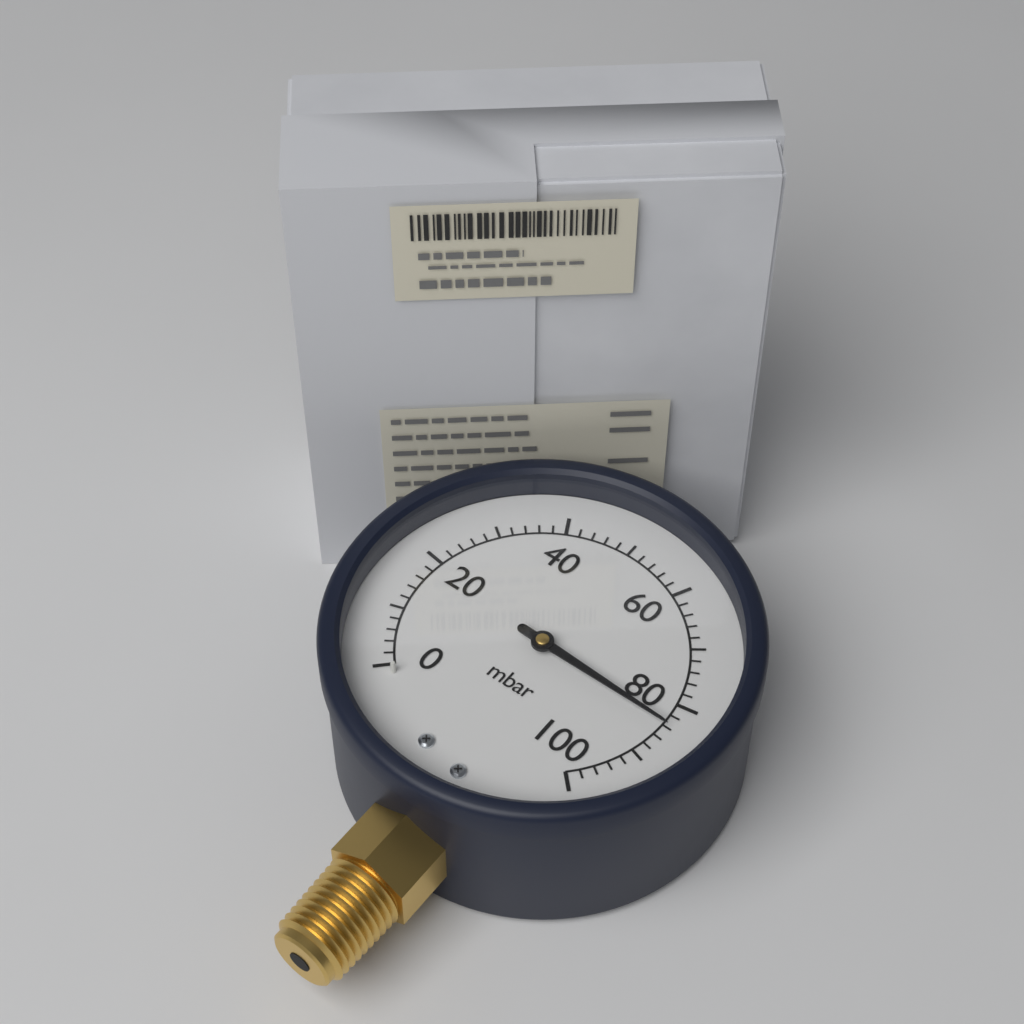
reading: 84 mbar
